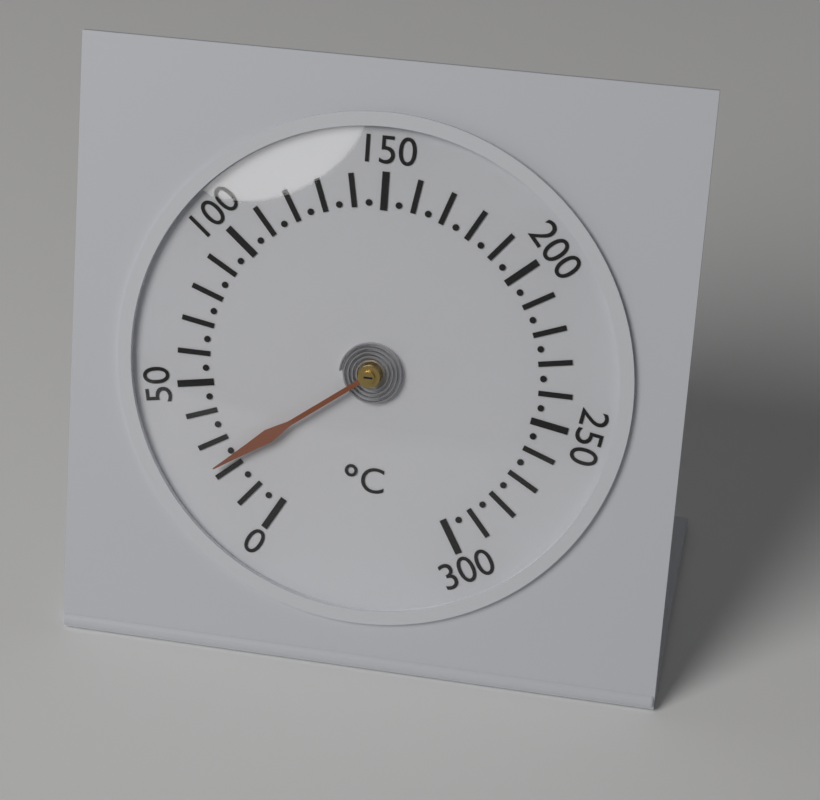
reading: 23 °C
